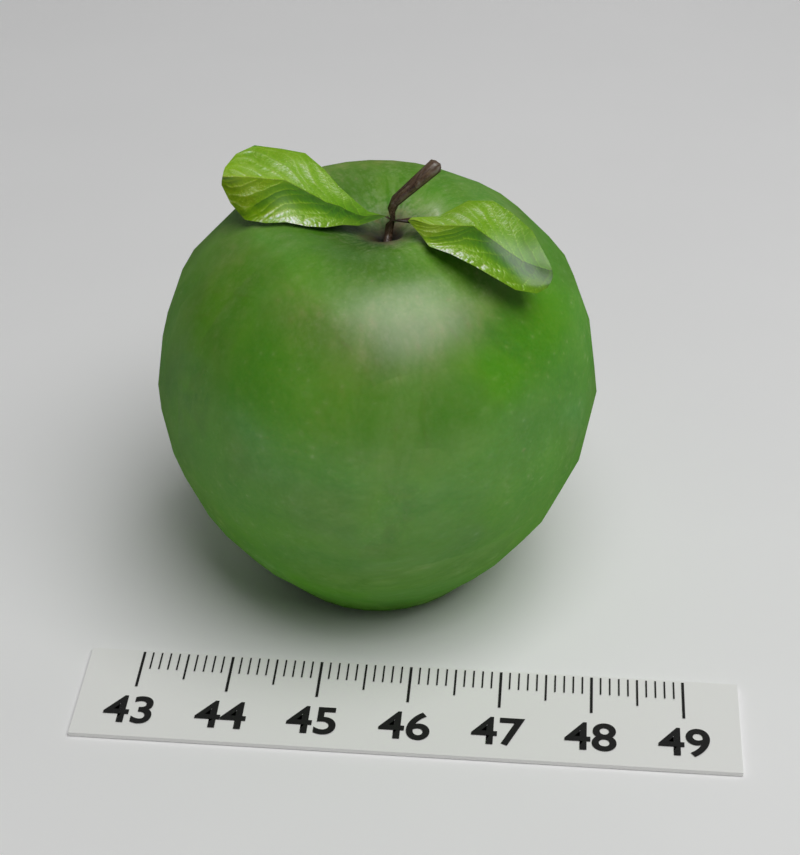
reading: 47.9 (no unit)
